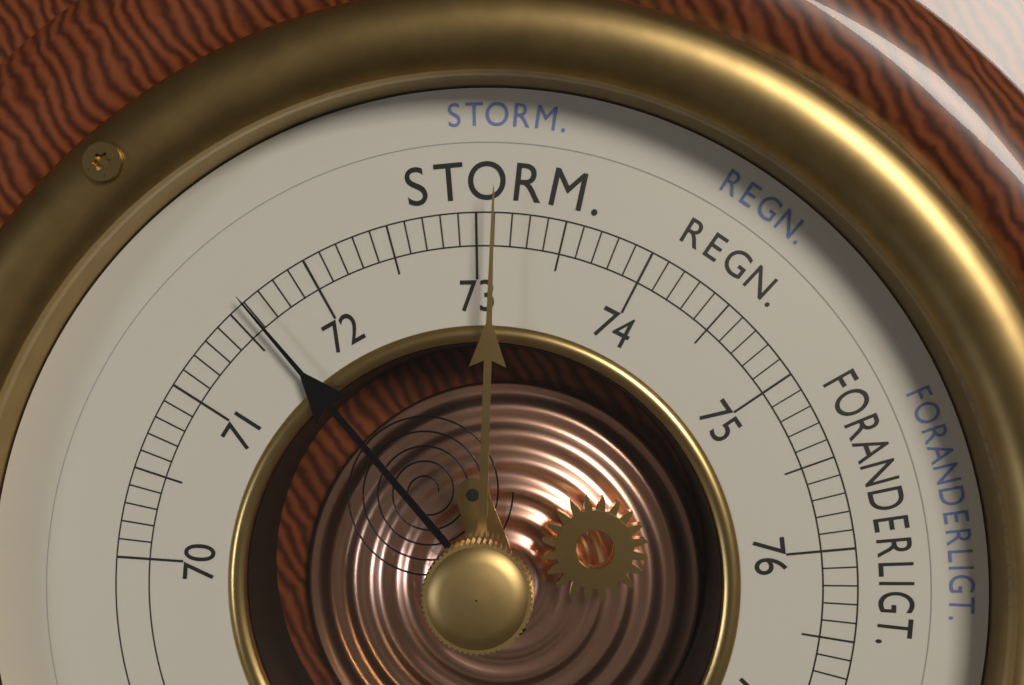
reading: 71.6 cm
